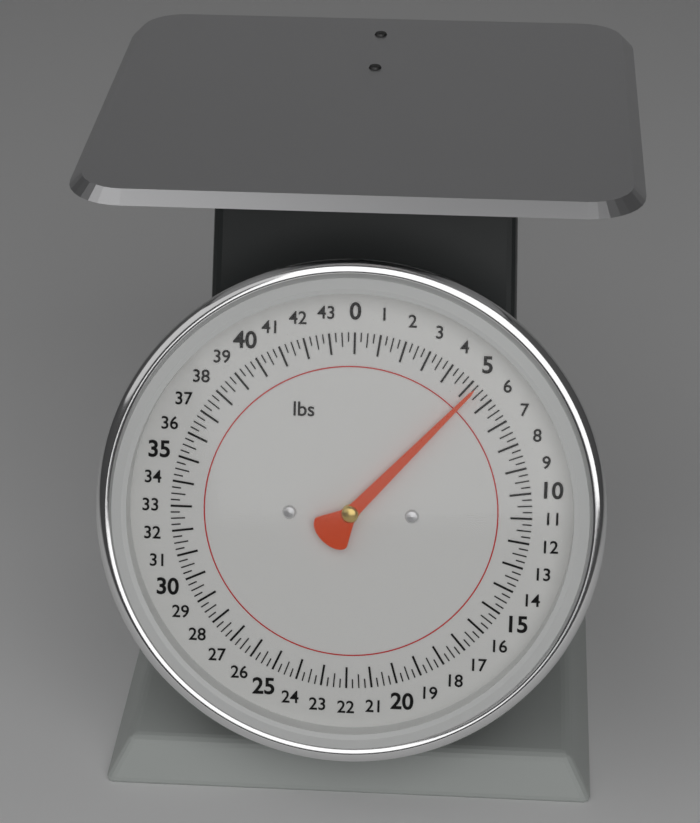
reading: 5.25 lbs
